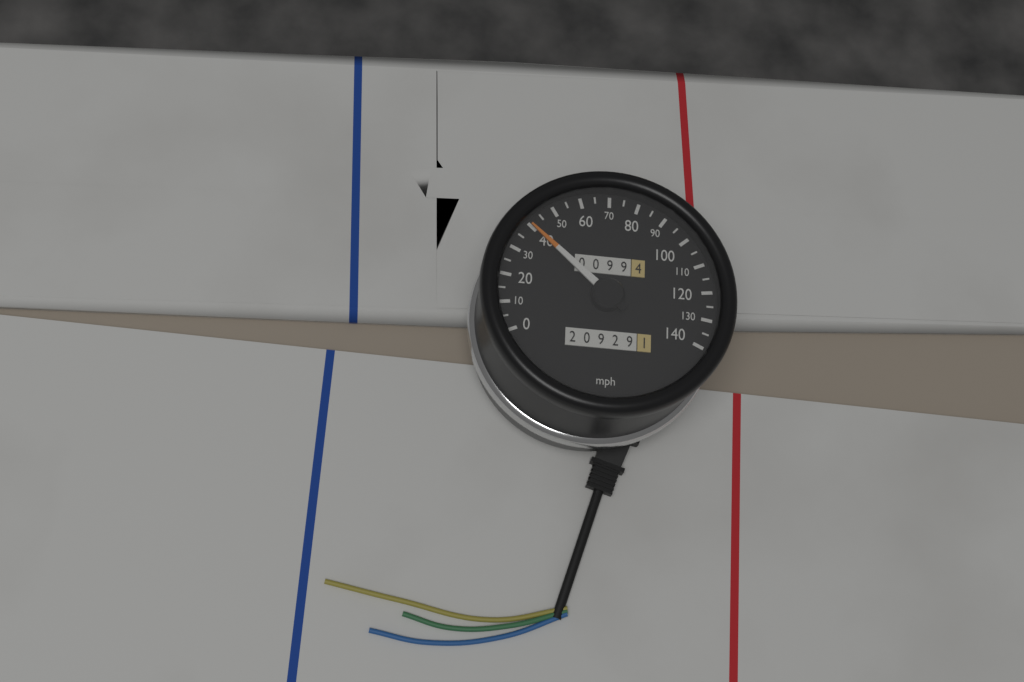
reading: 40 mph
